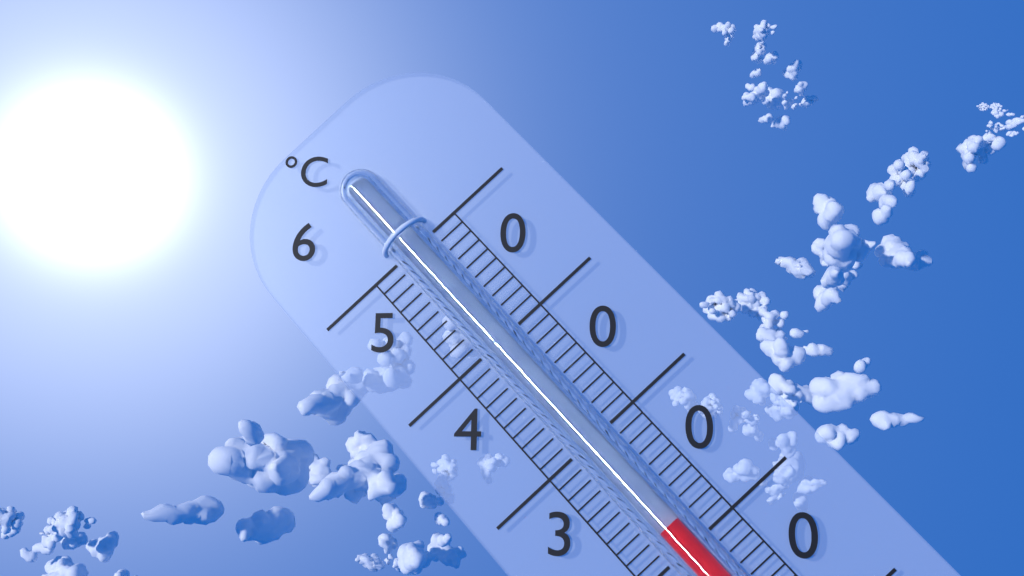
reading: 32 °C
